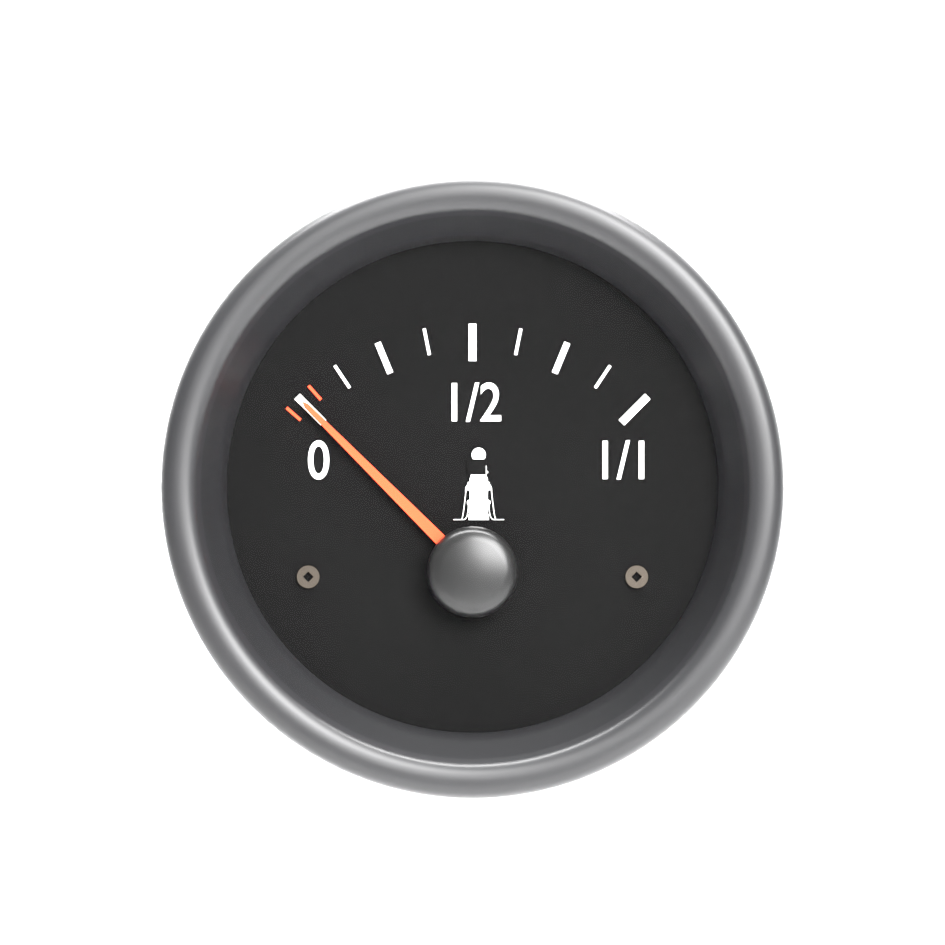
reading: 0.000 (no unit)
